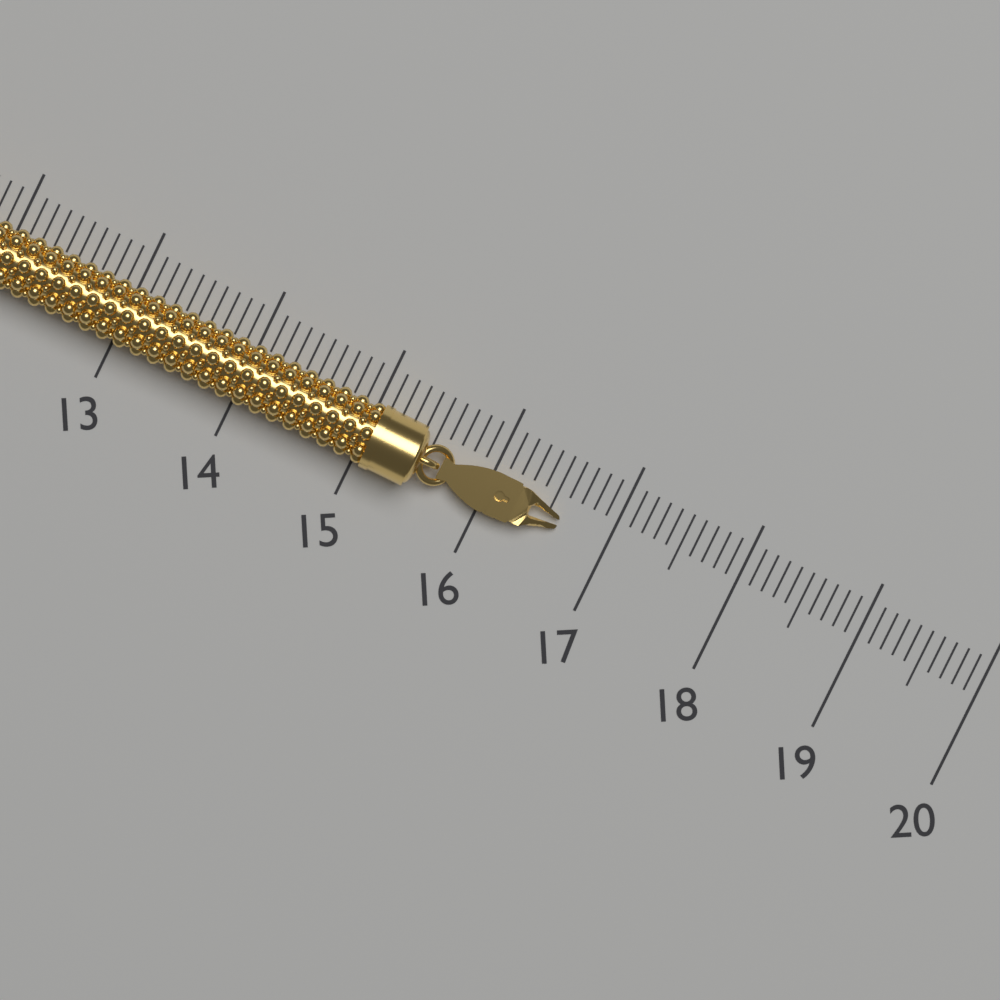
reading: 16.6 (no unit)
